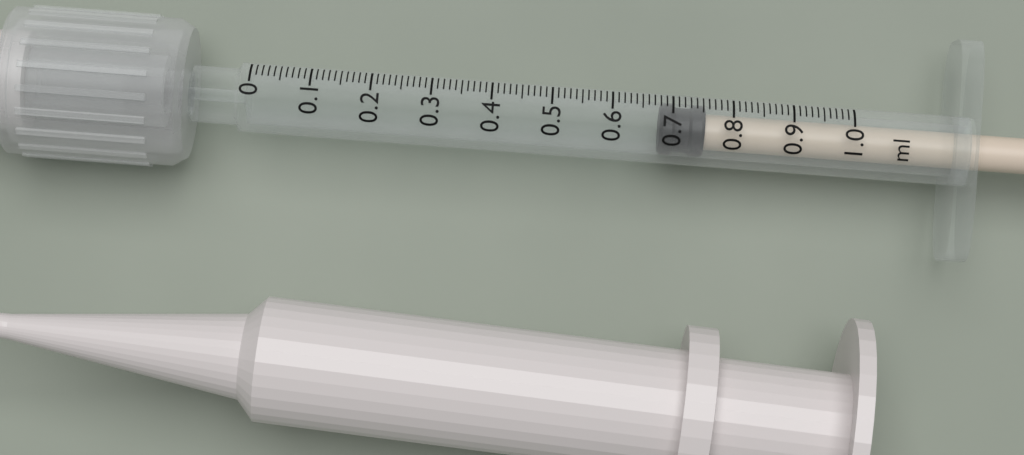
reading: 0.68 ml
